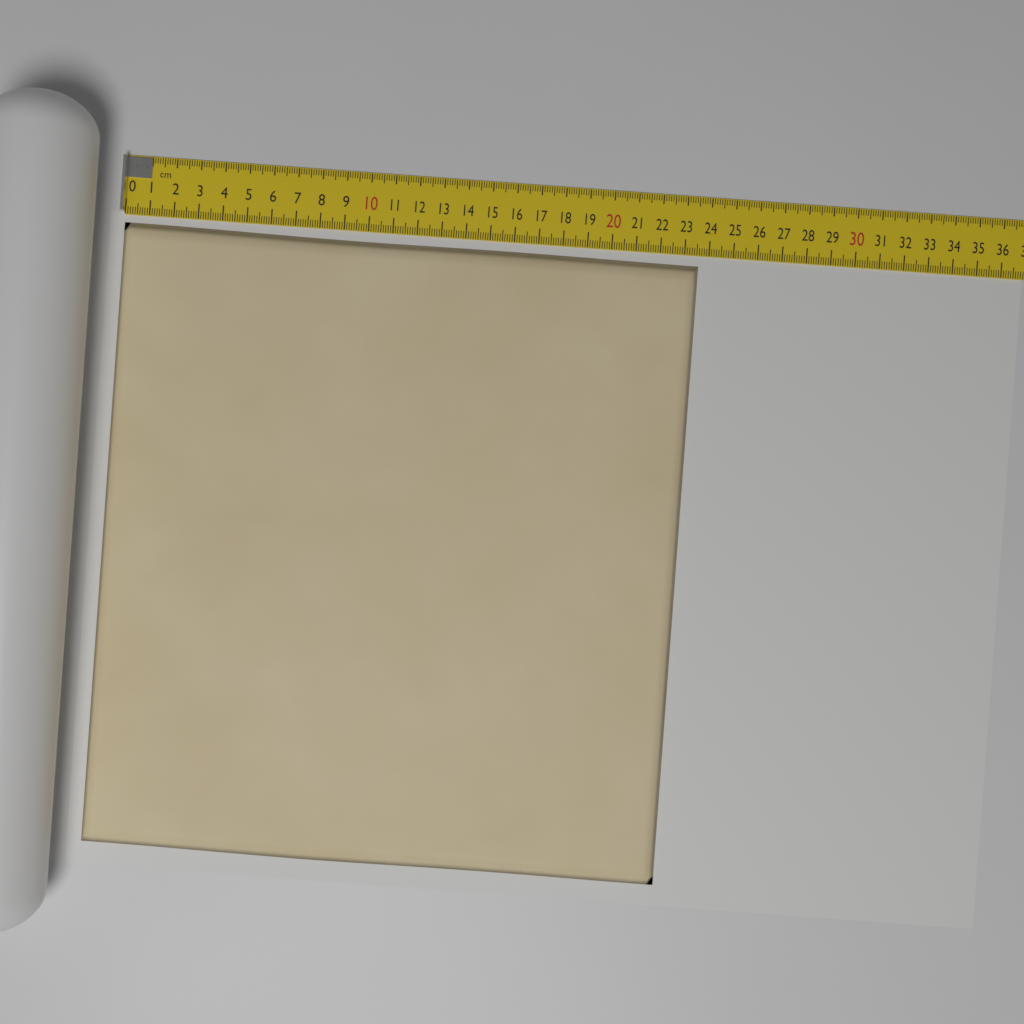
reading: 23.6 cm
